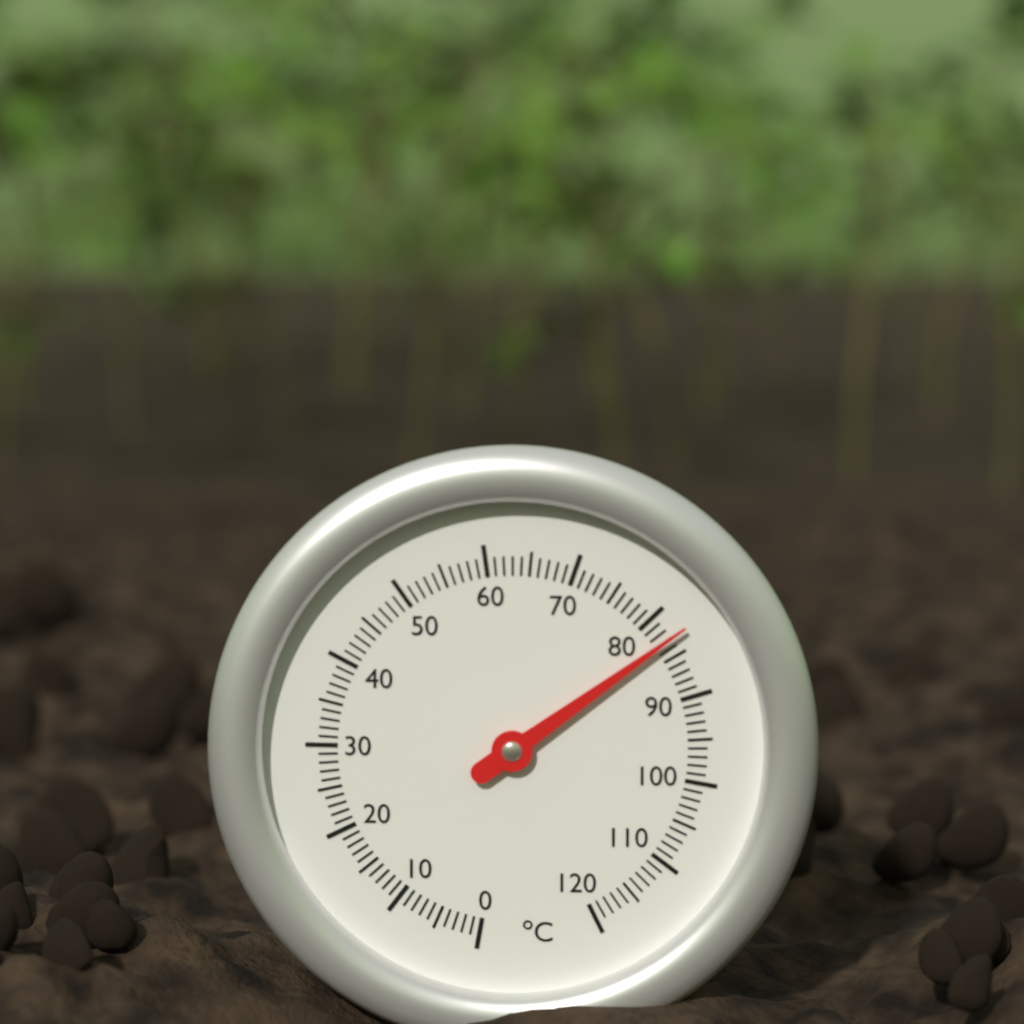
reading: 83 °C
